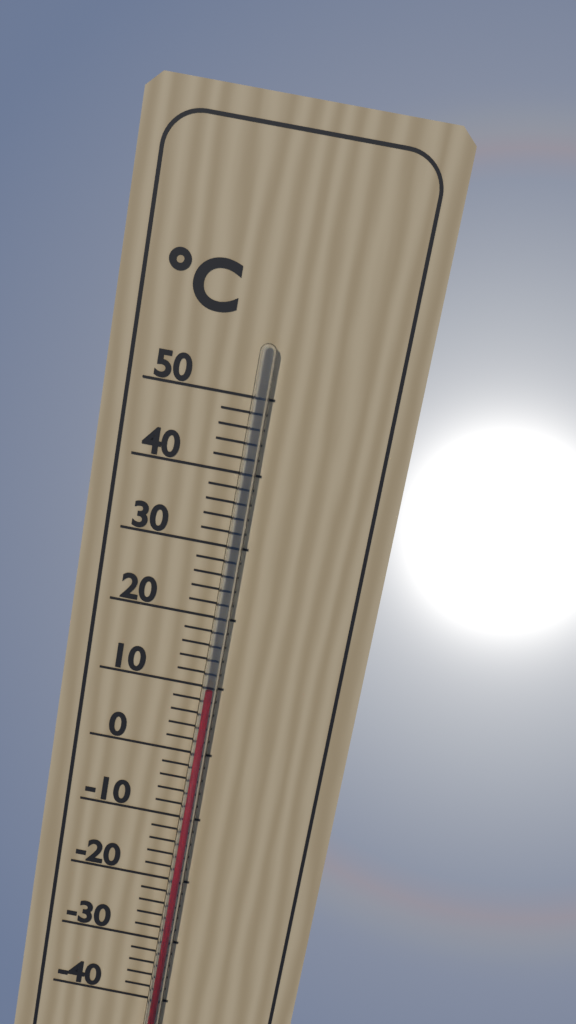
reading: 10 °C
